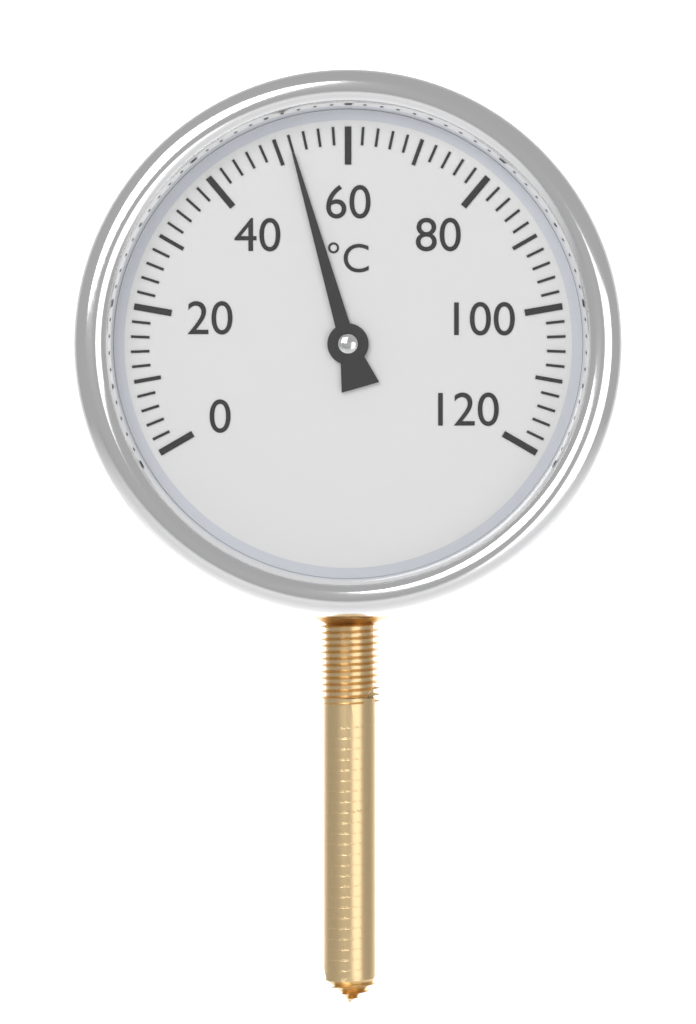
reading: 52 °C
